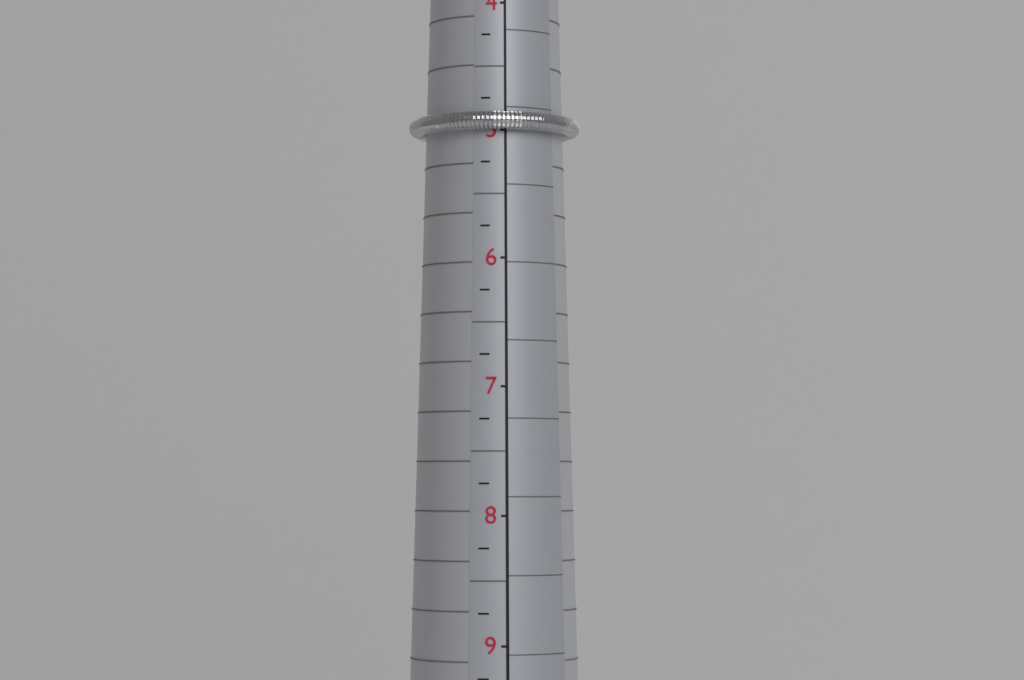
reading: 5.00 (no unit)
